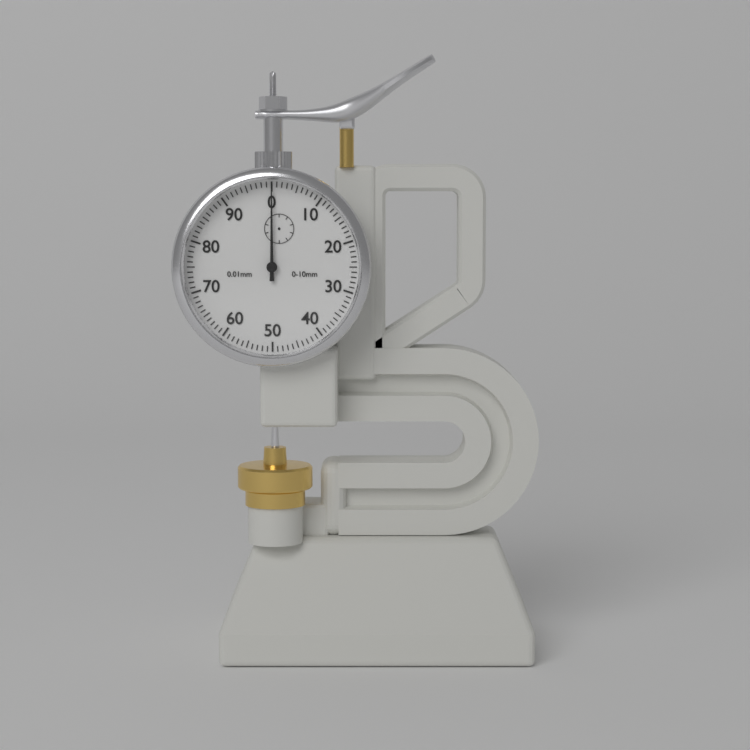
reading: 0 mm
